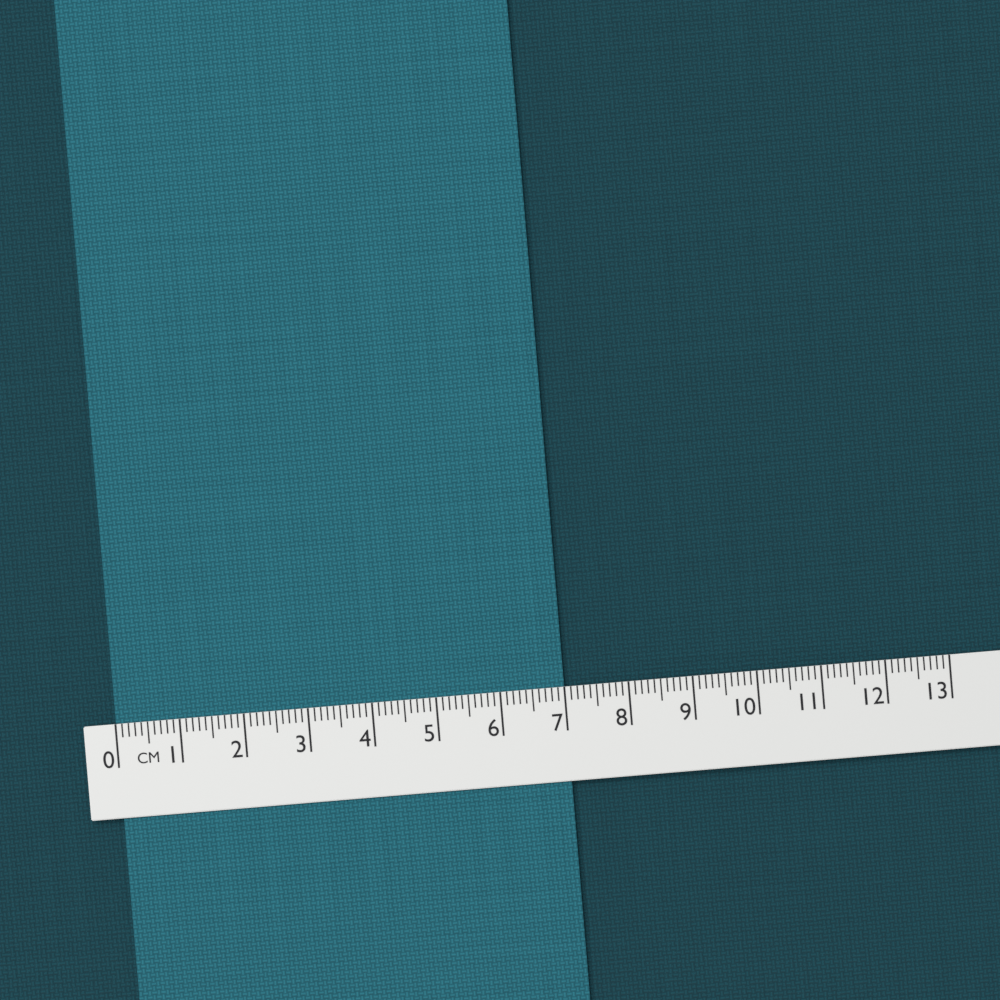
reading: 7.0 cm
